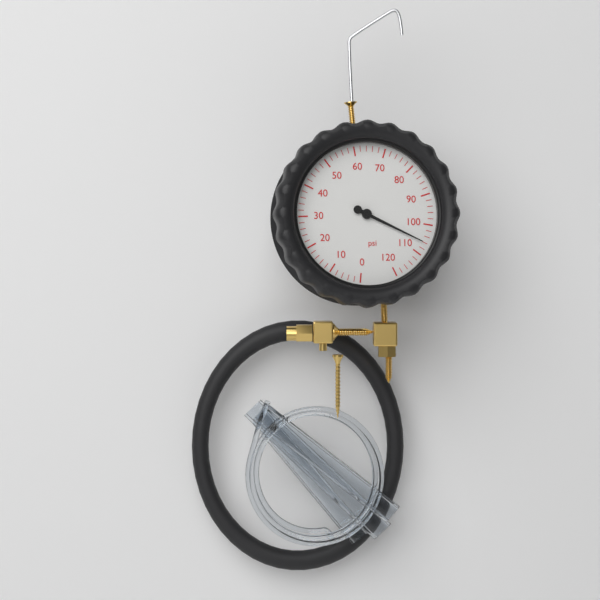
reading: 106 psi
